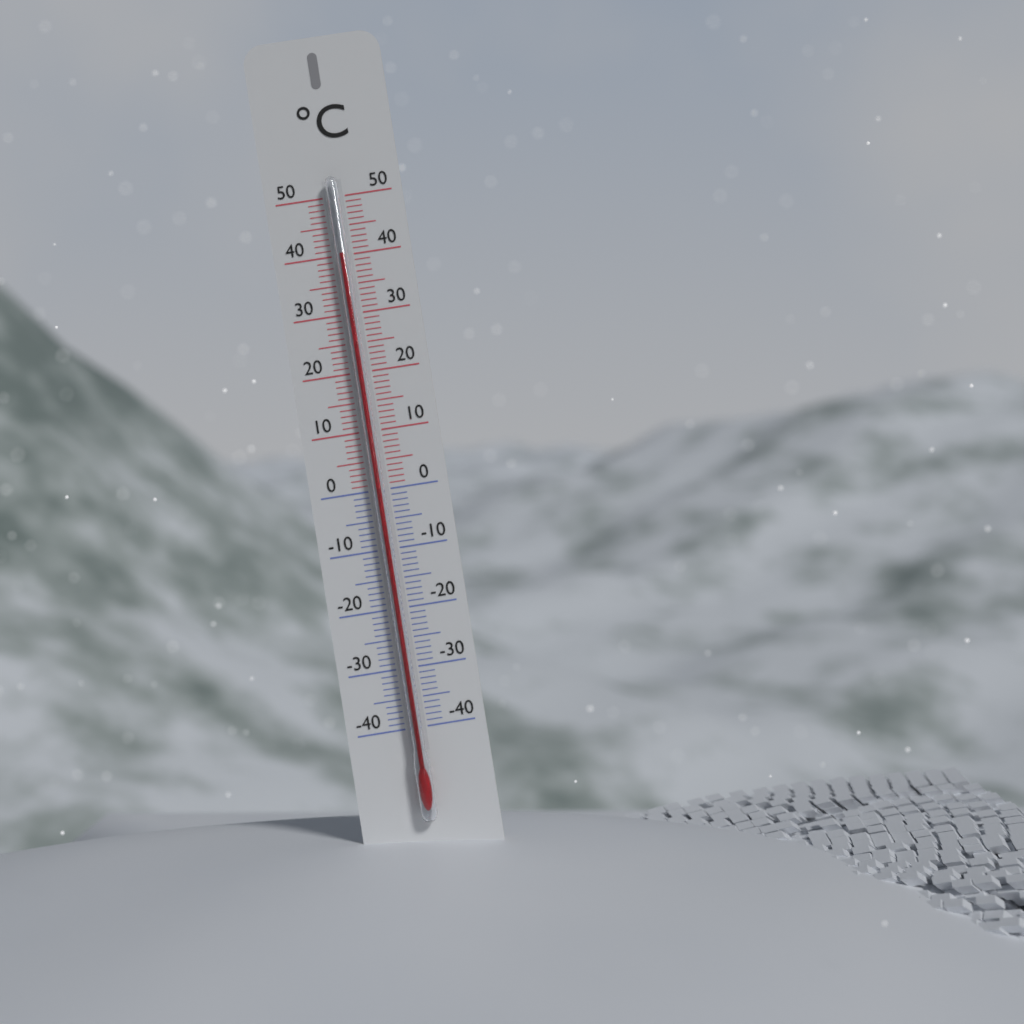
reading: 40 °C
